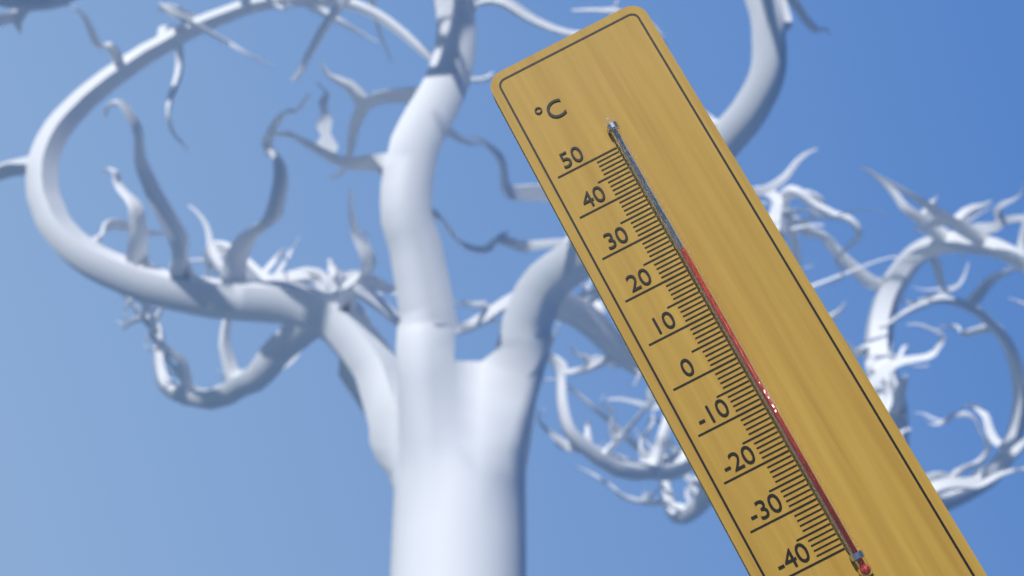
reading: 24 °C
